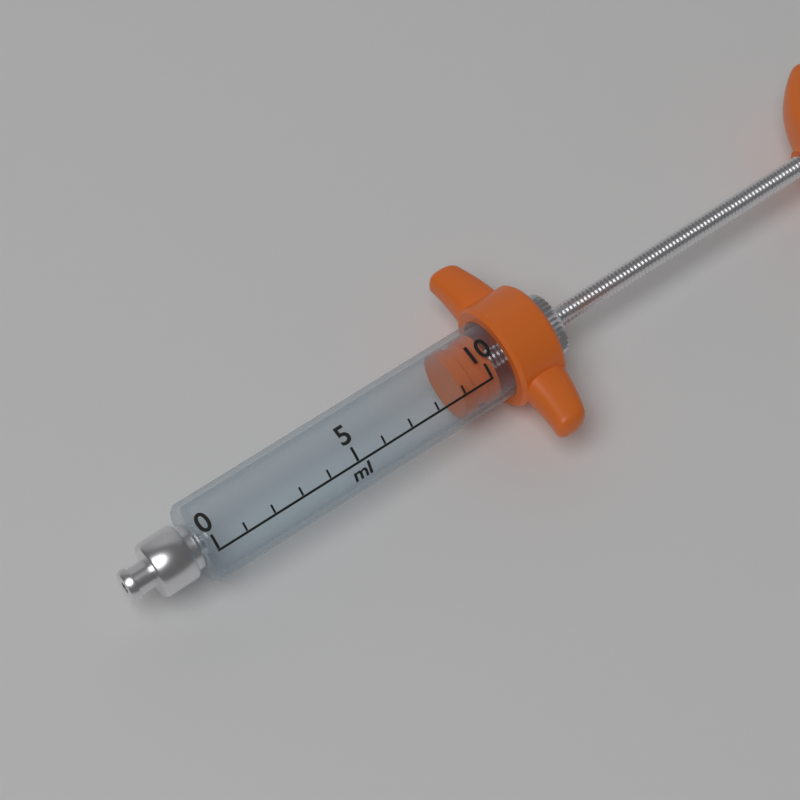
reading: 9 ml
